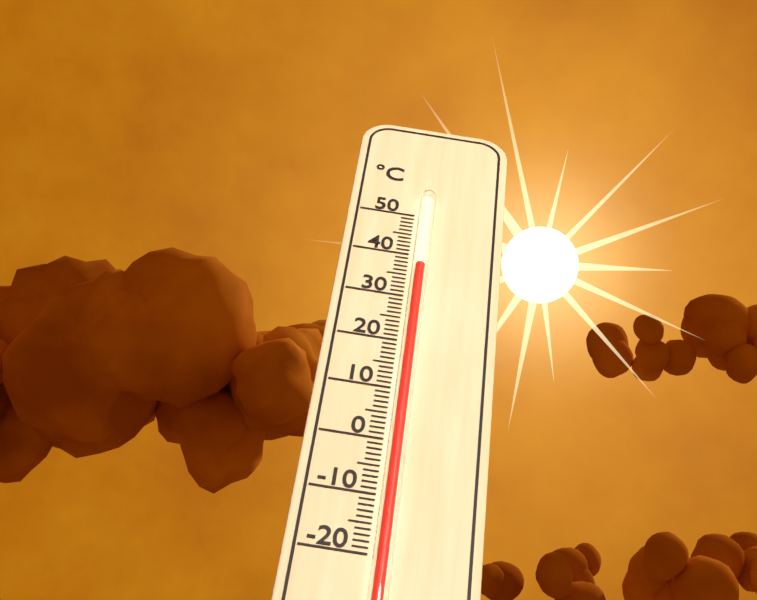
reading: 37 °C
